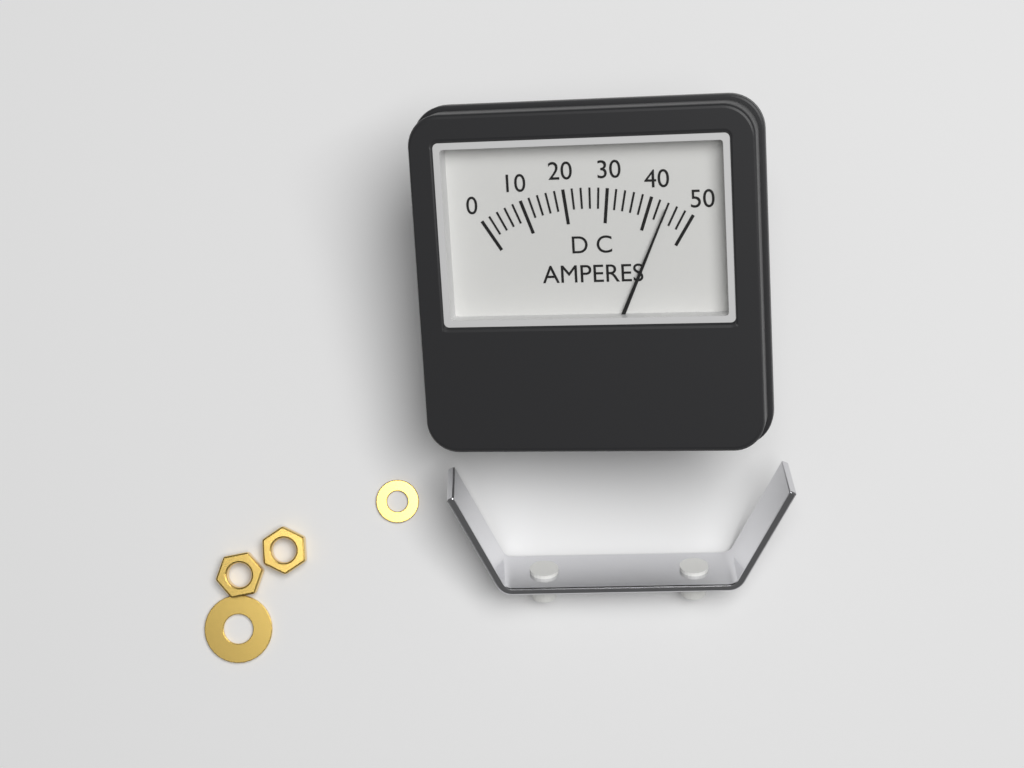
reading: 44 A
